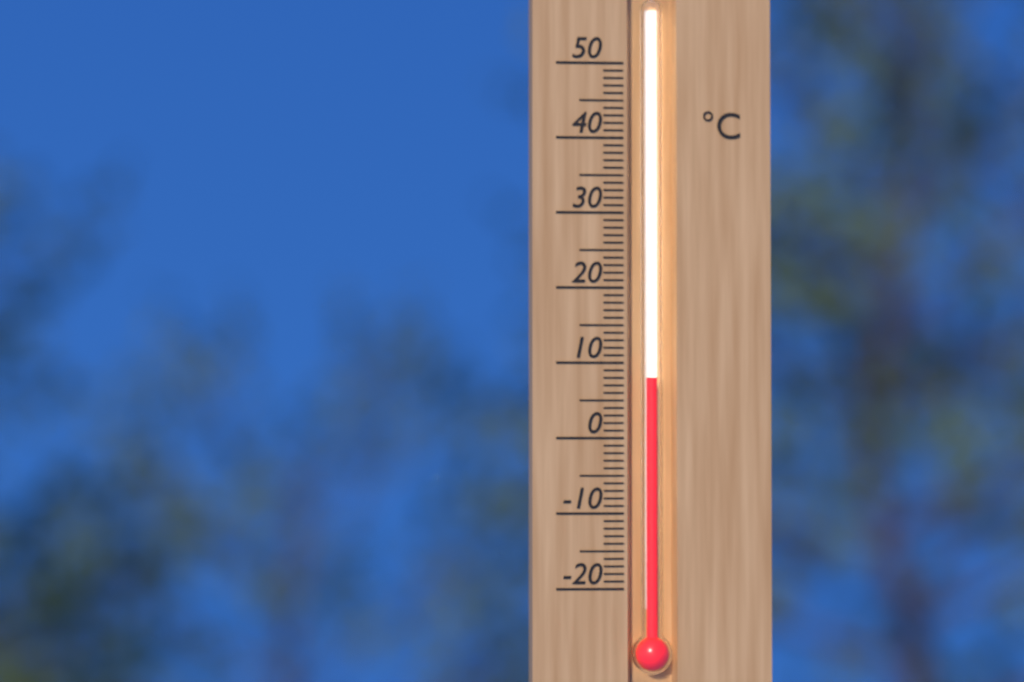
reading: 8 °C
